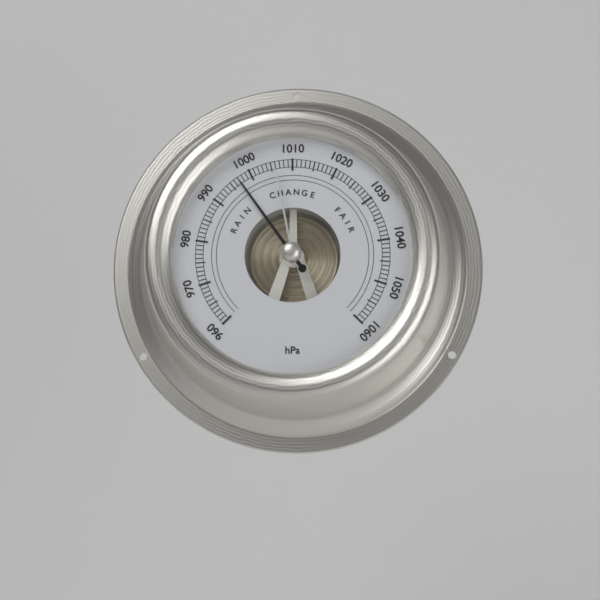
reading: 997 hPa
